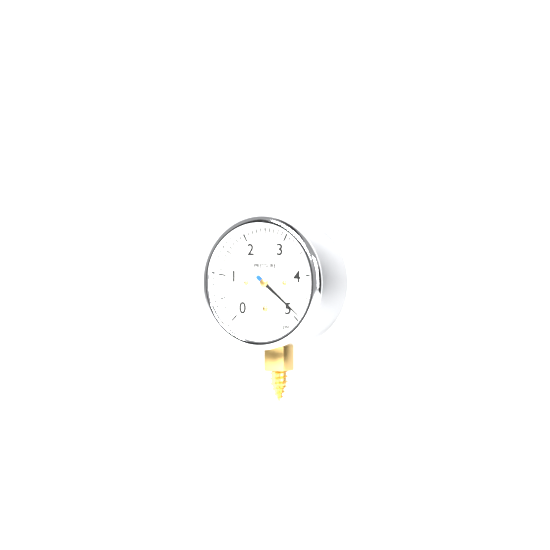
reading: 4.9 psi
